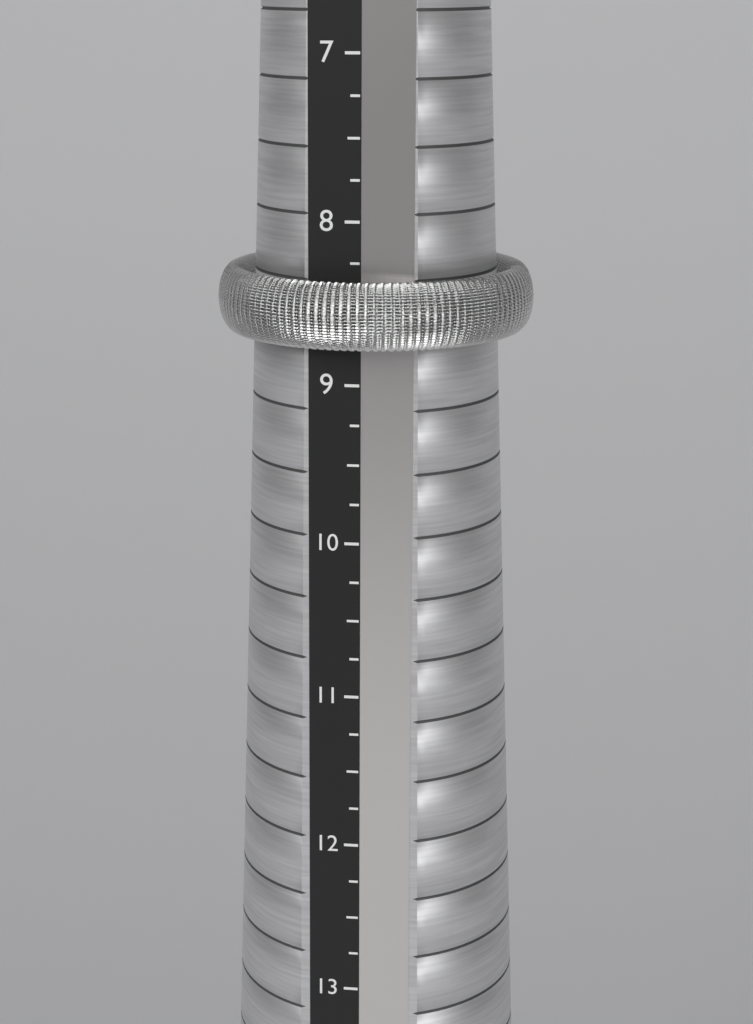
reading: 8.75 (no unit)
